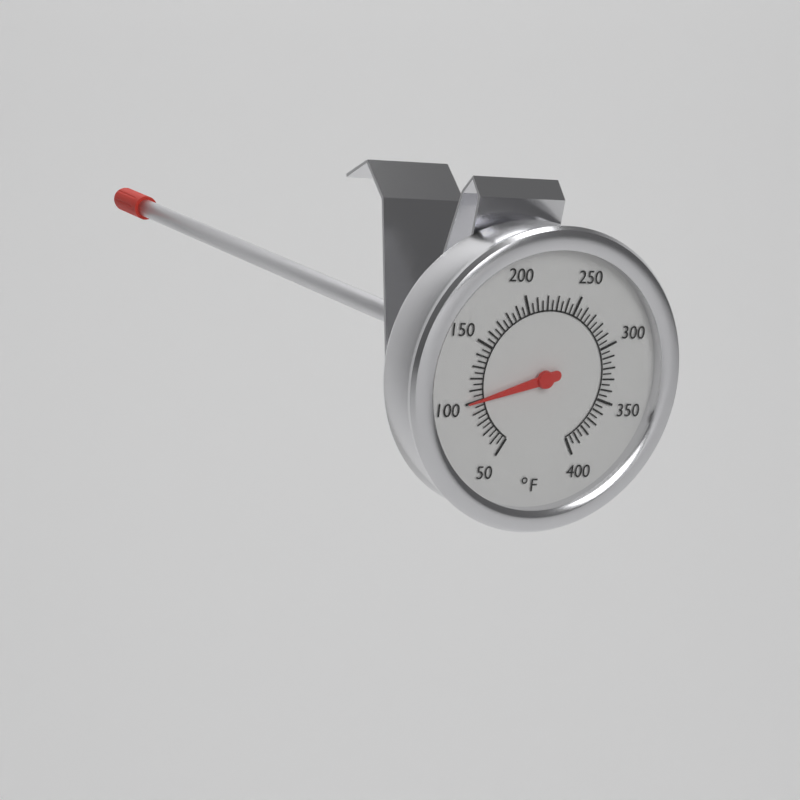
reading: 100 °F
